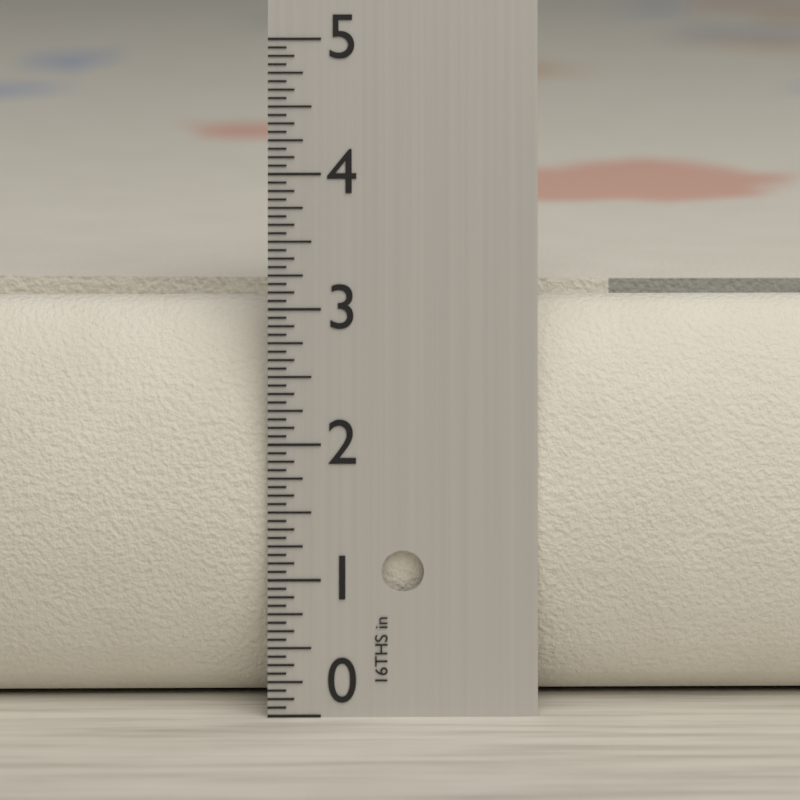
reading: 3.0000 in
